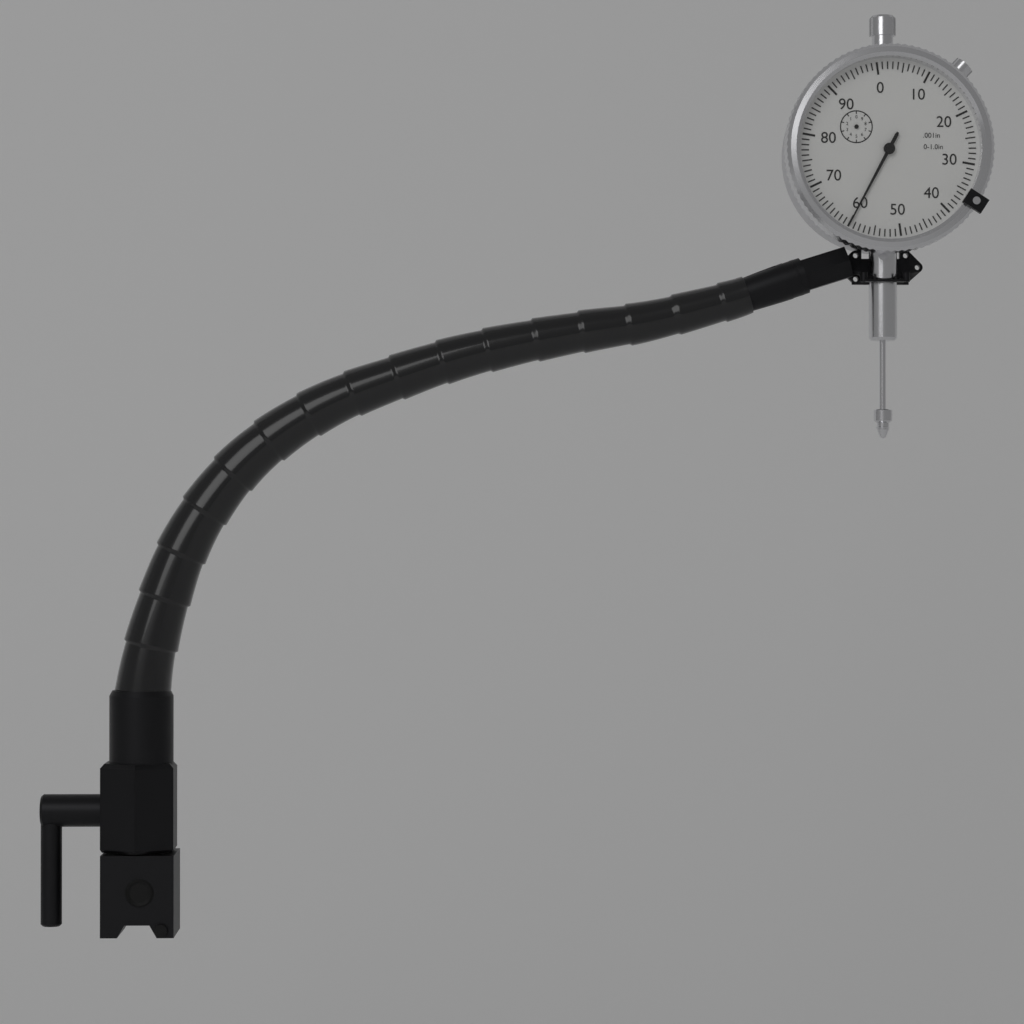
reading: 0.060 in
